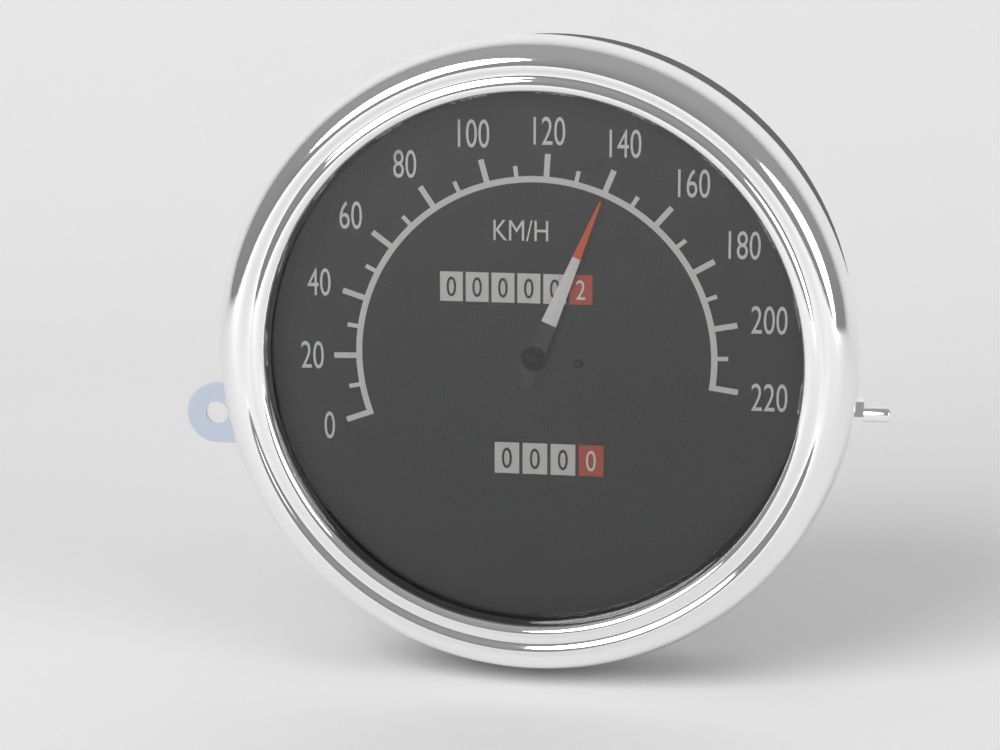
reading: 140 km/h
